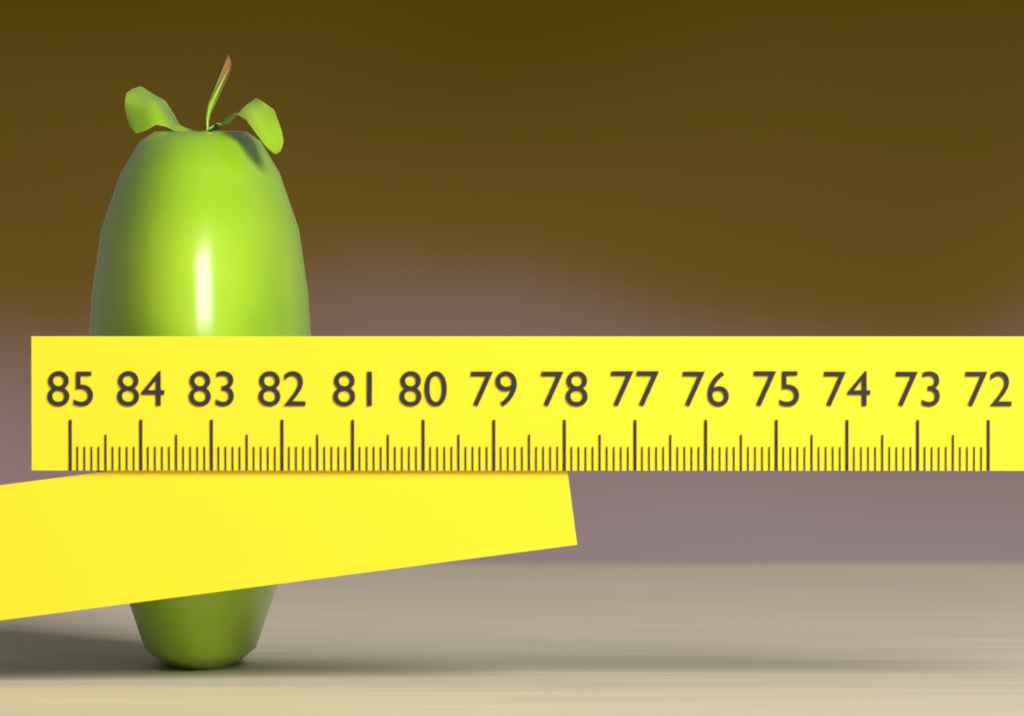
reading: 81.7 (no unit)
